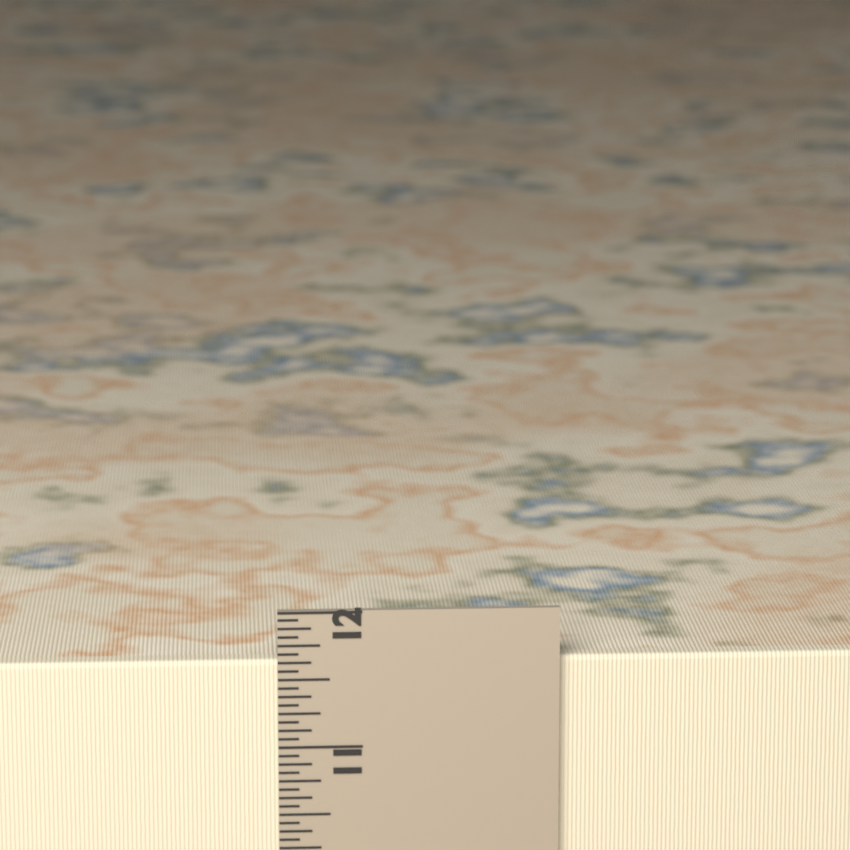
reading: 11.6250 in
